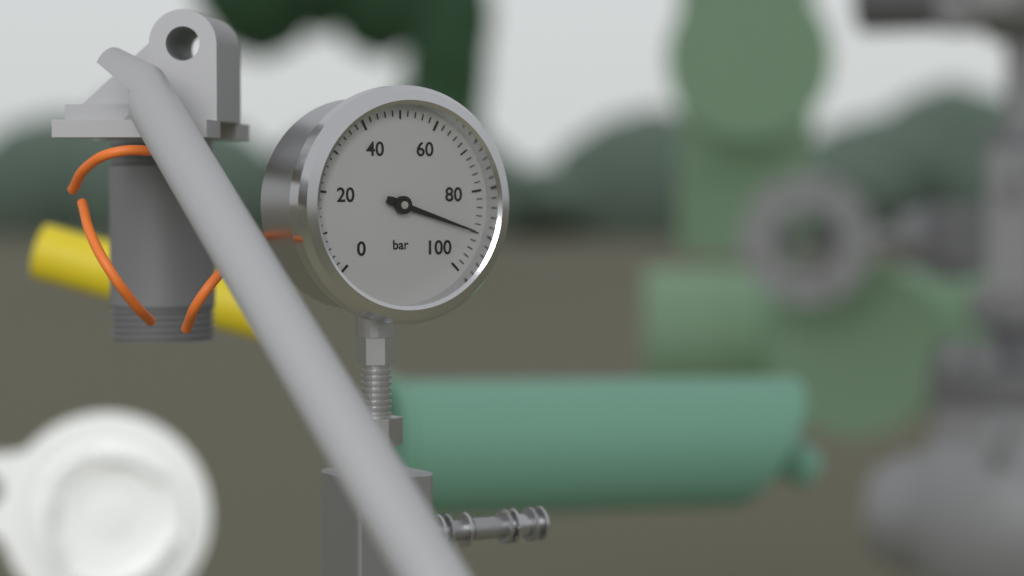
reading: 90 bar
